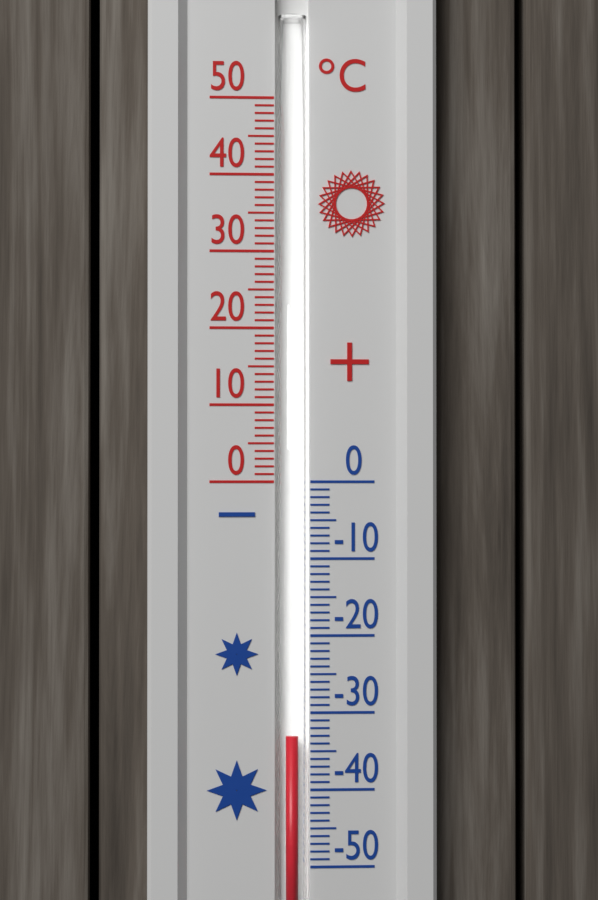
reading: -33 °C
